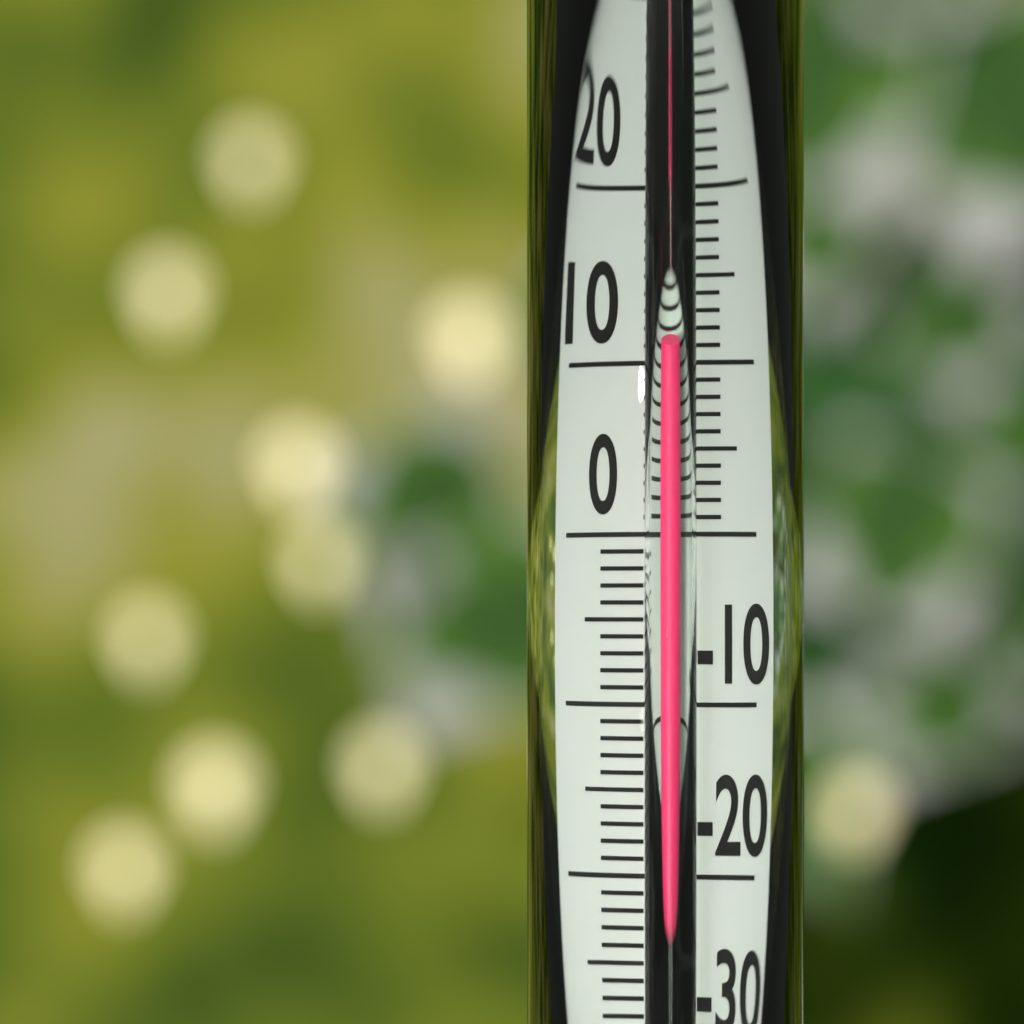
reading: 11.3 °C
